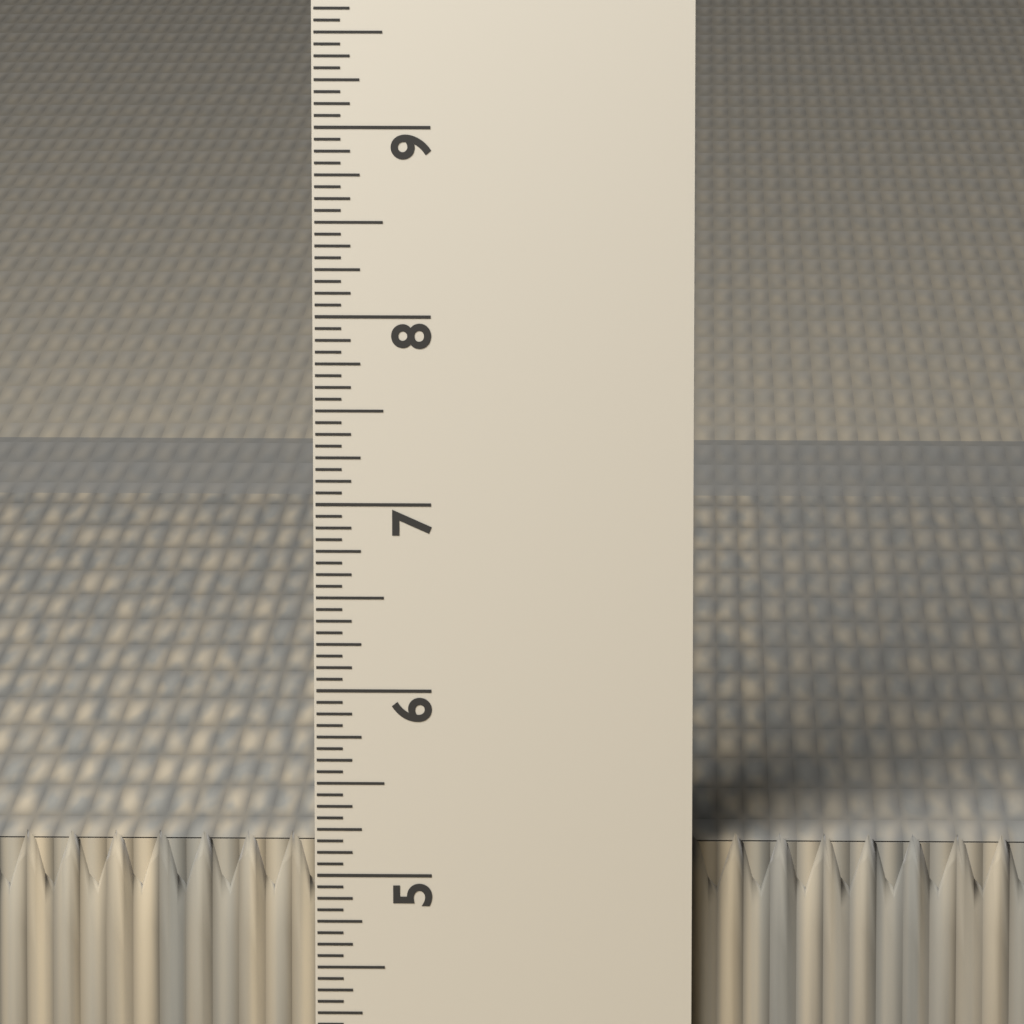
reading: 5.1875 in
